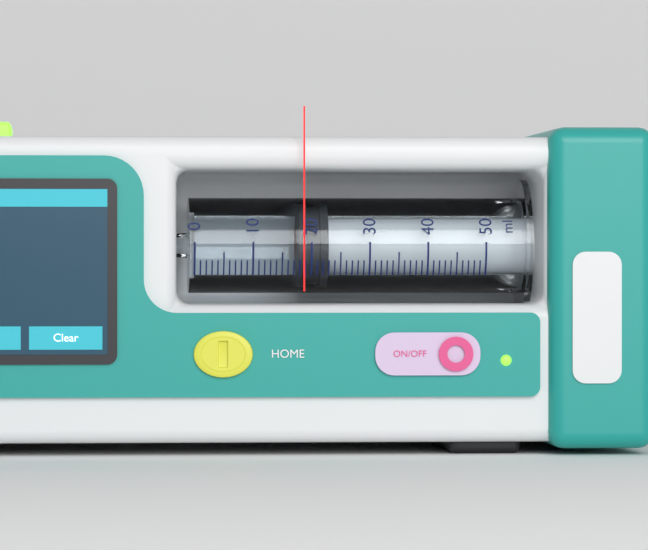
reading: 18 ml
